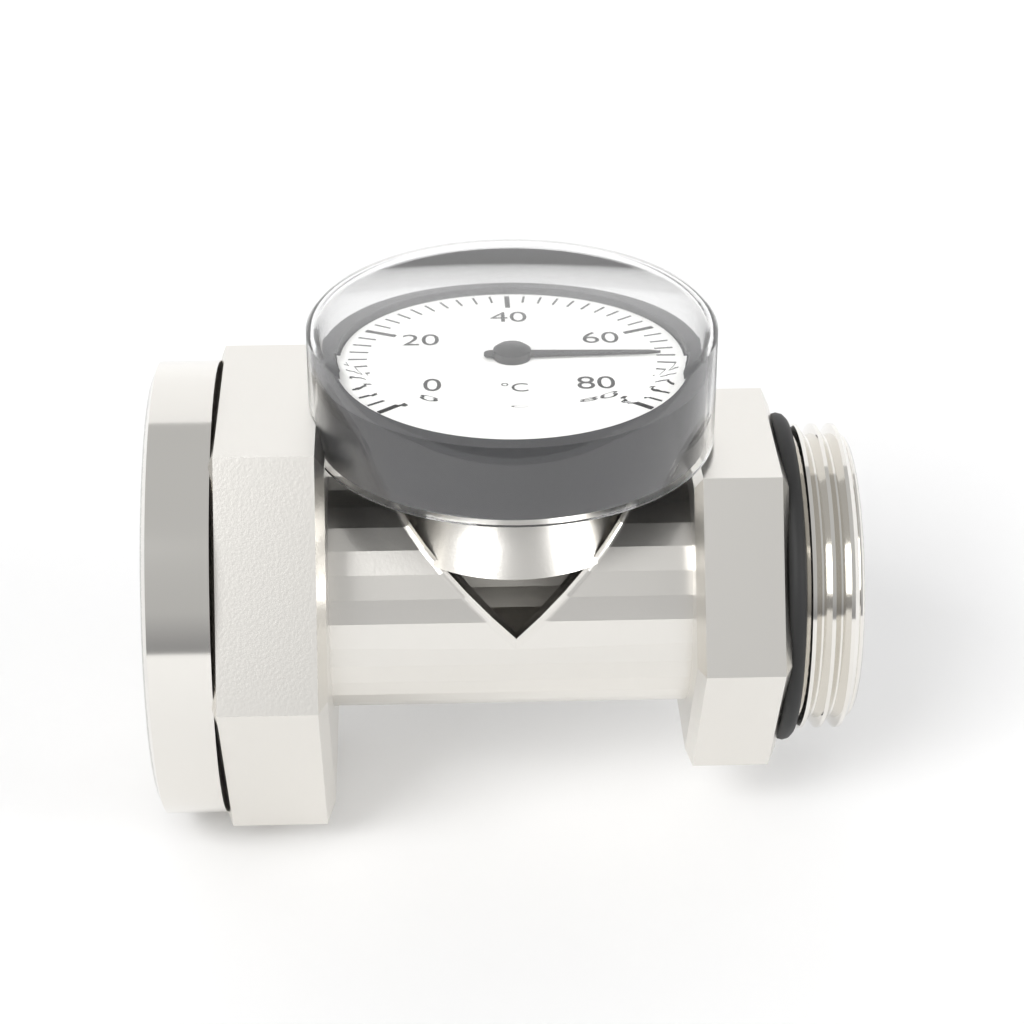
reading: 68 °C
